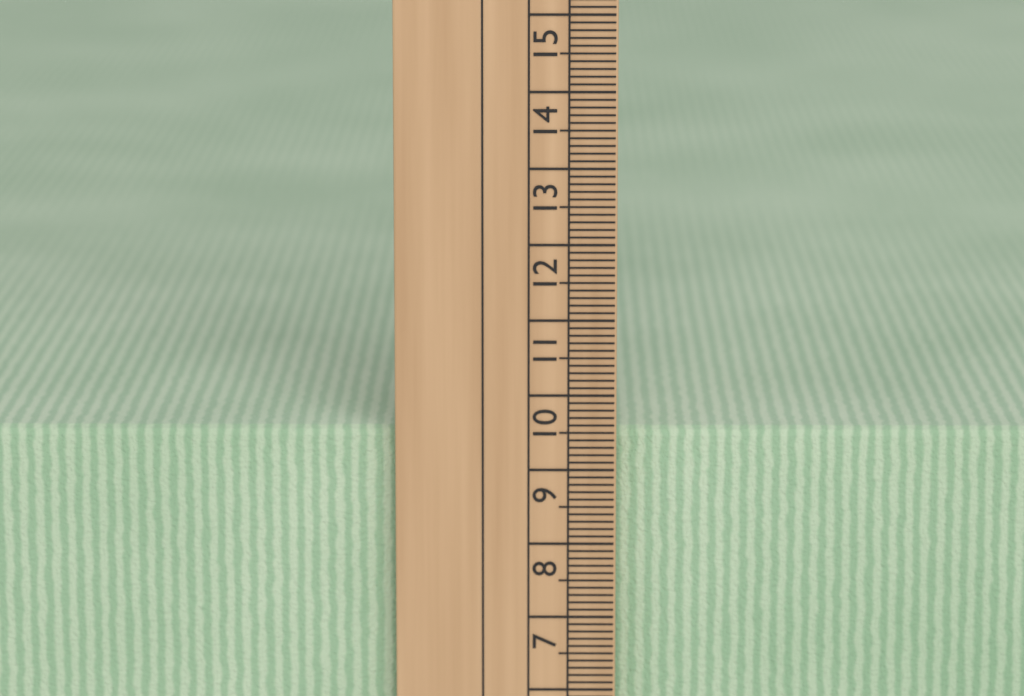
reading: 9.5 cm
